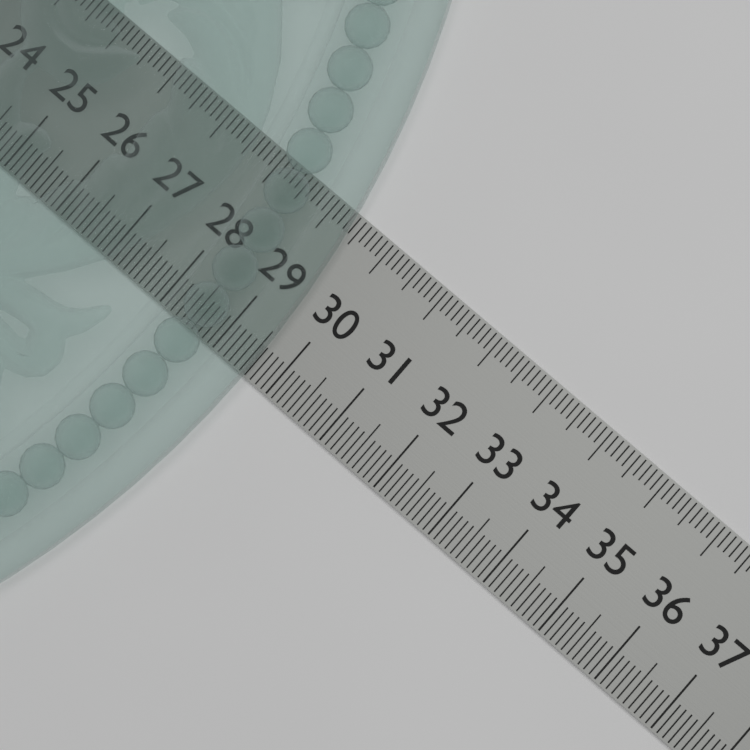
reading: 29.6 (no unit)
